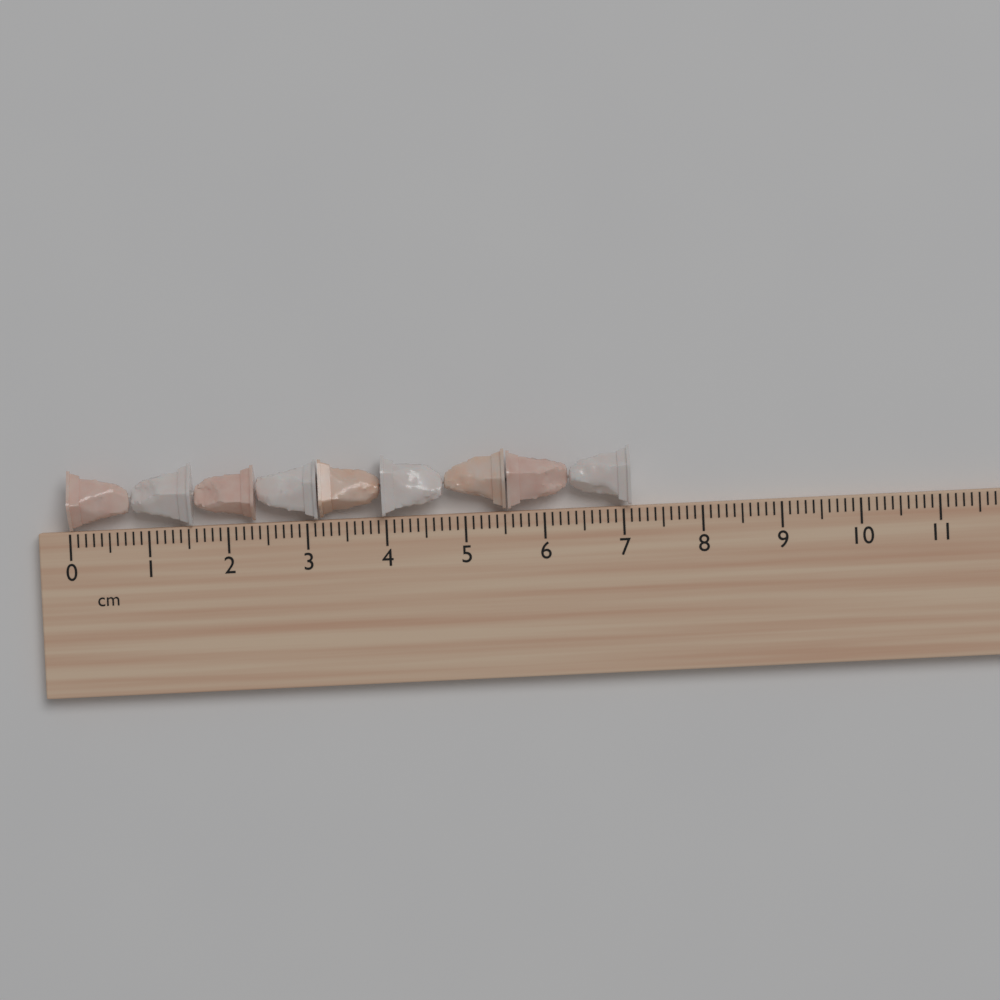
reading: 7.1 cm
